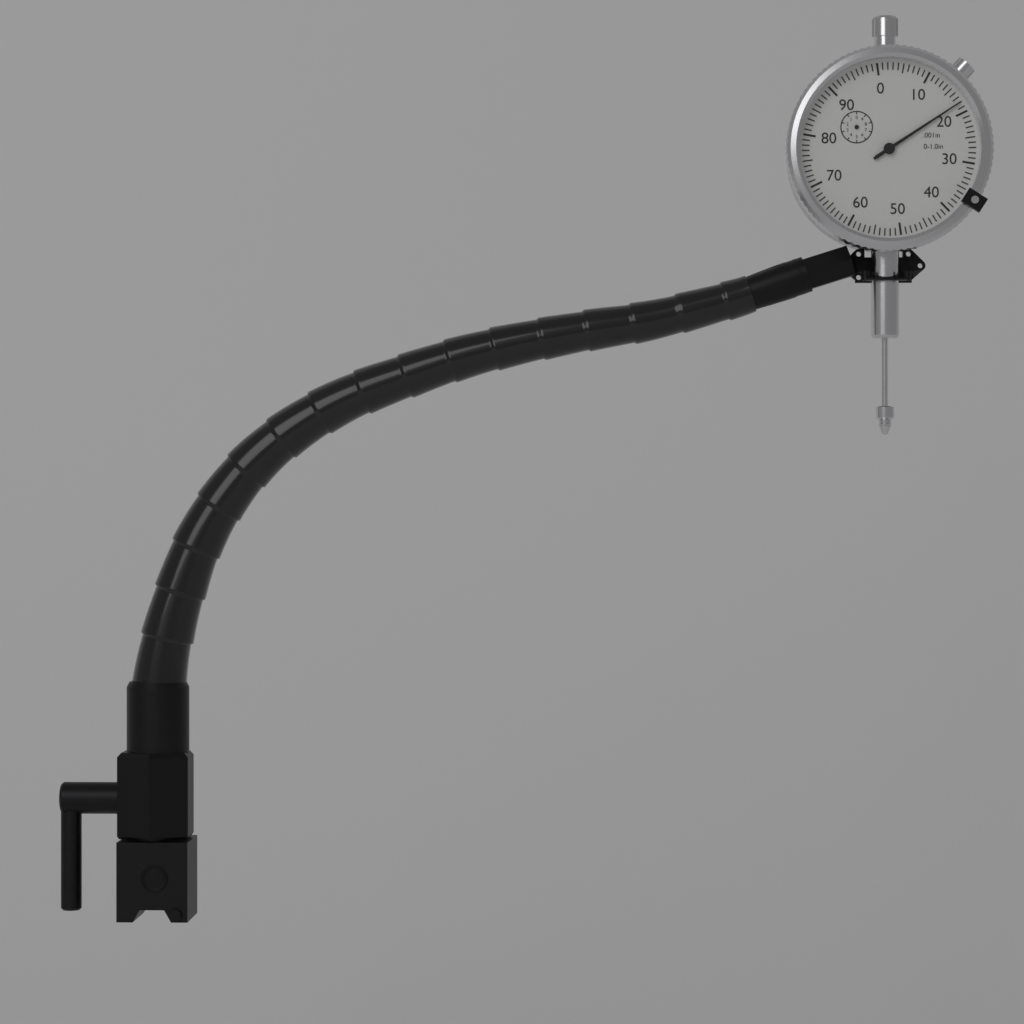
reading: 0.018 in
